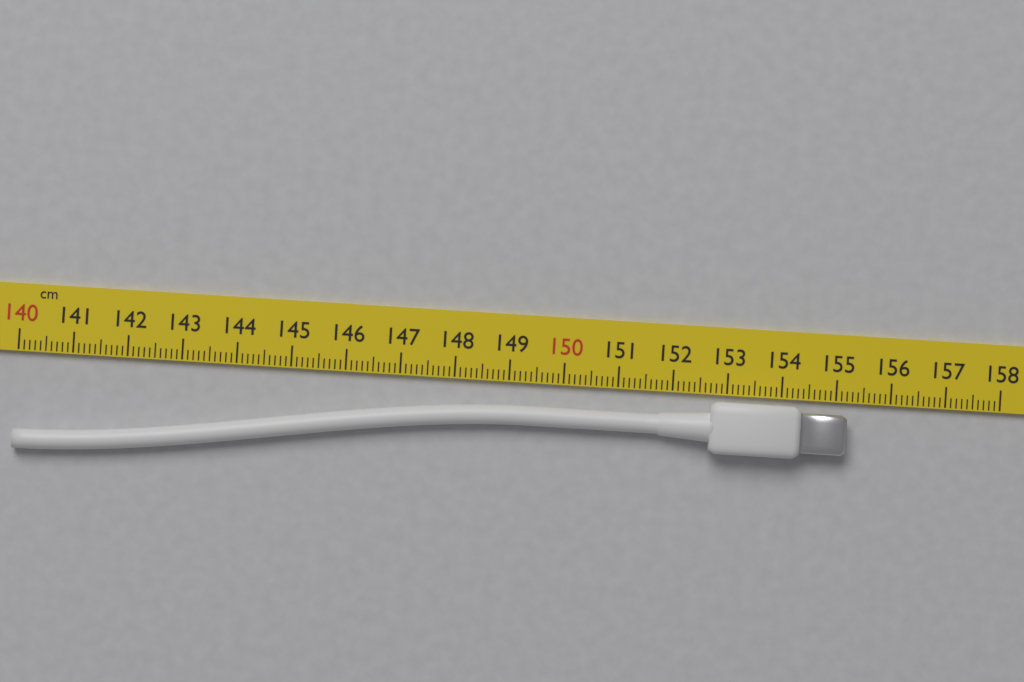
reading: 155.2 cm
